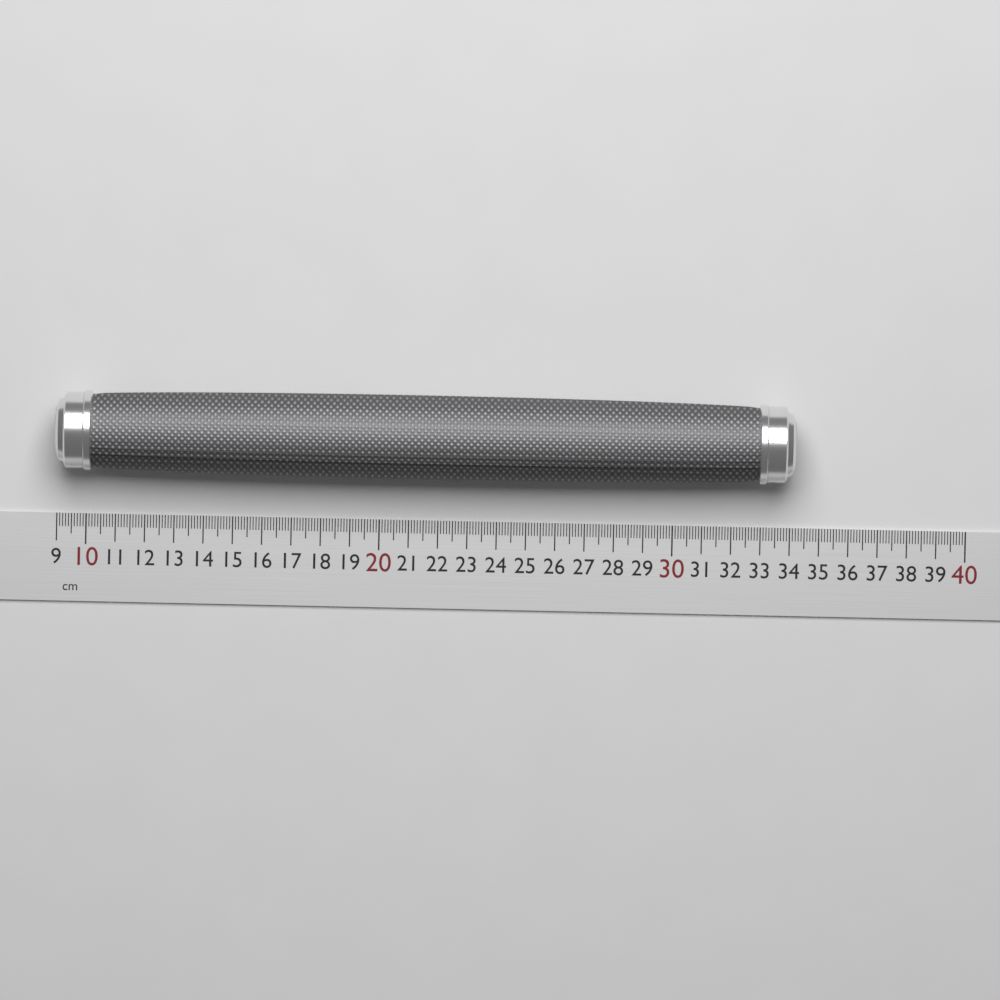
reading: 34.1 cm
